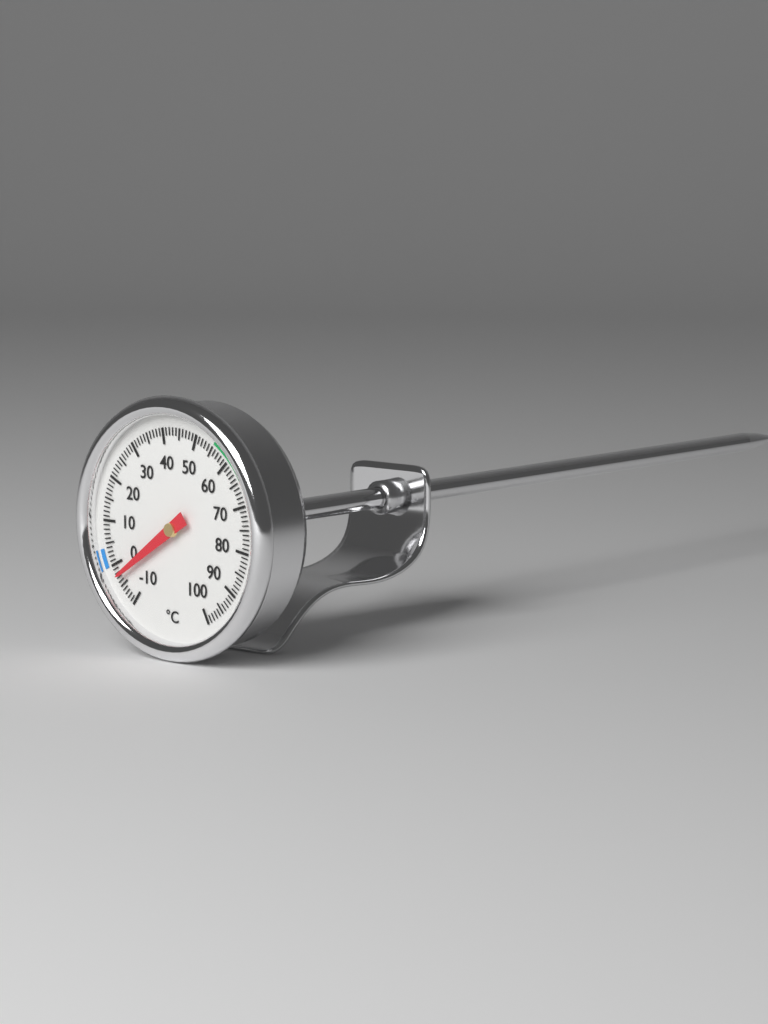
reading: -3 °C
